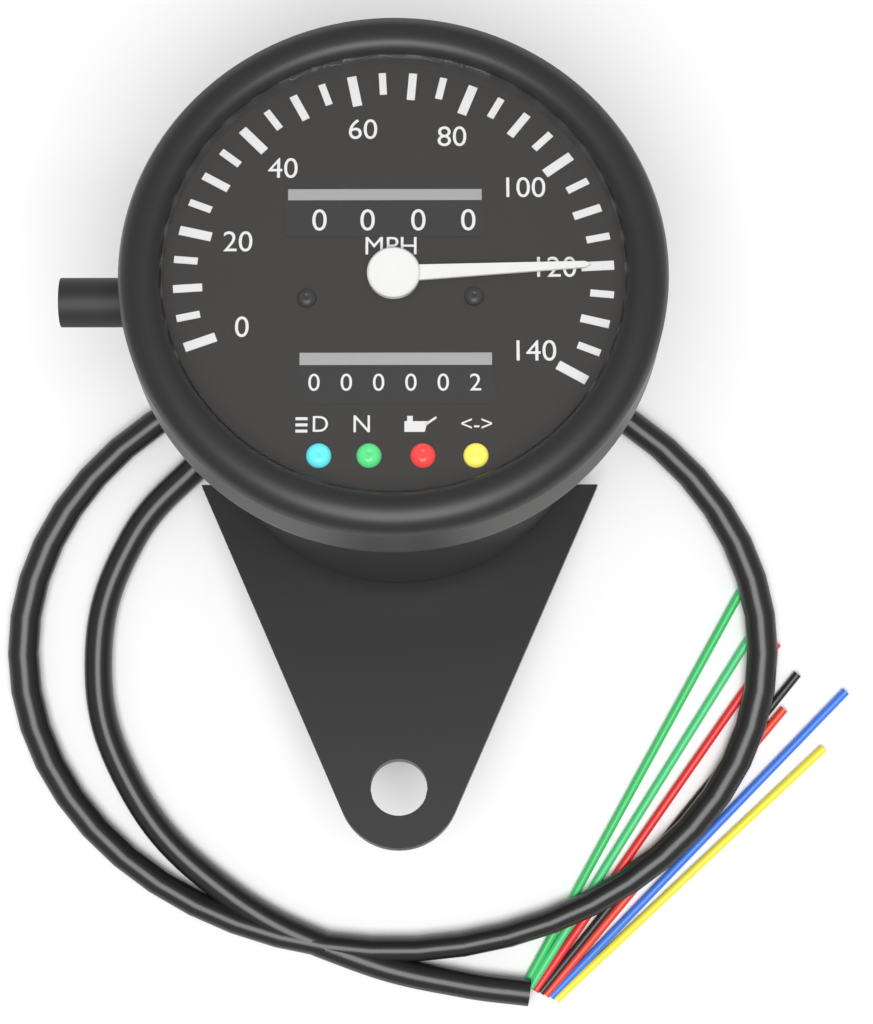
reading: 120 MPH
